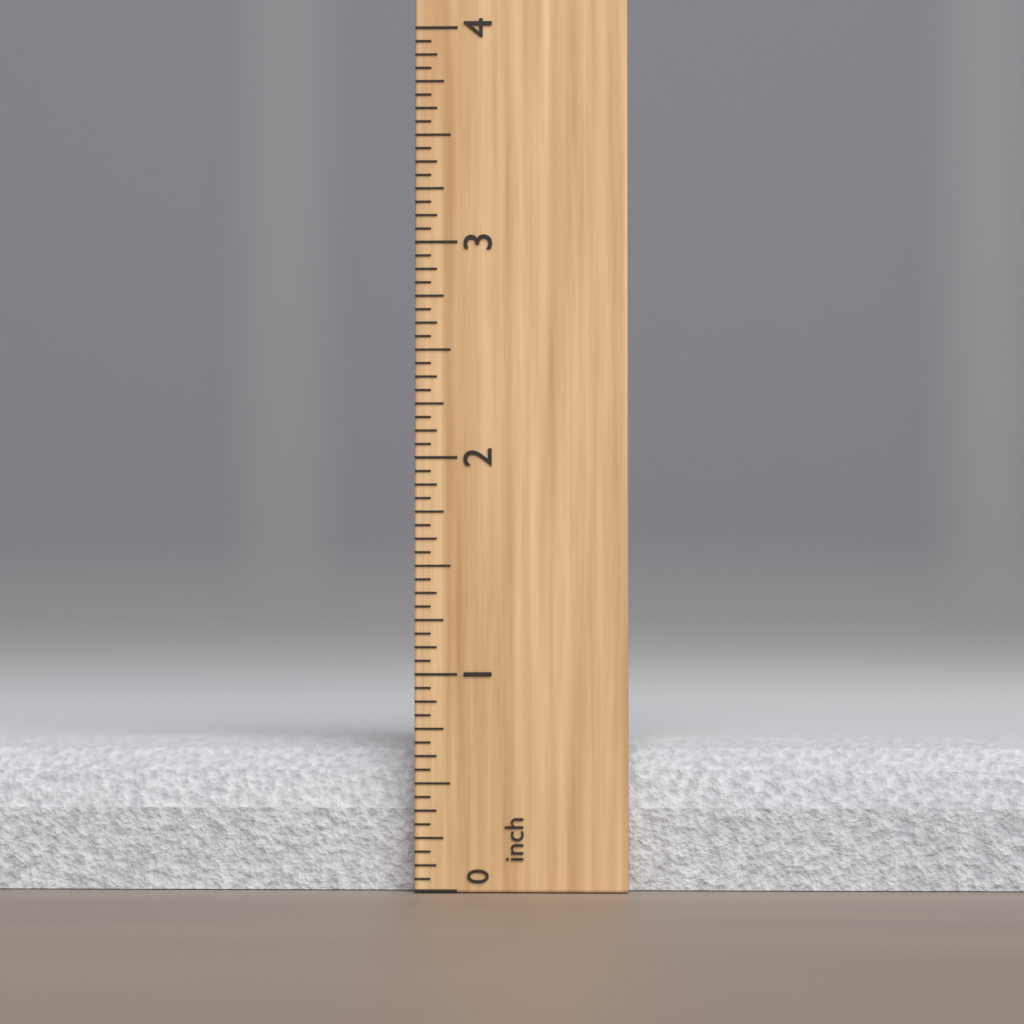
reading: 0.6875 inch
